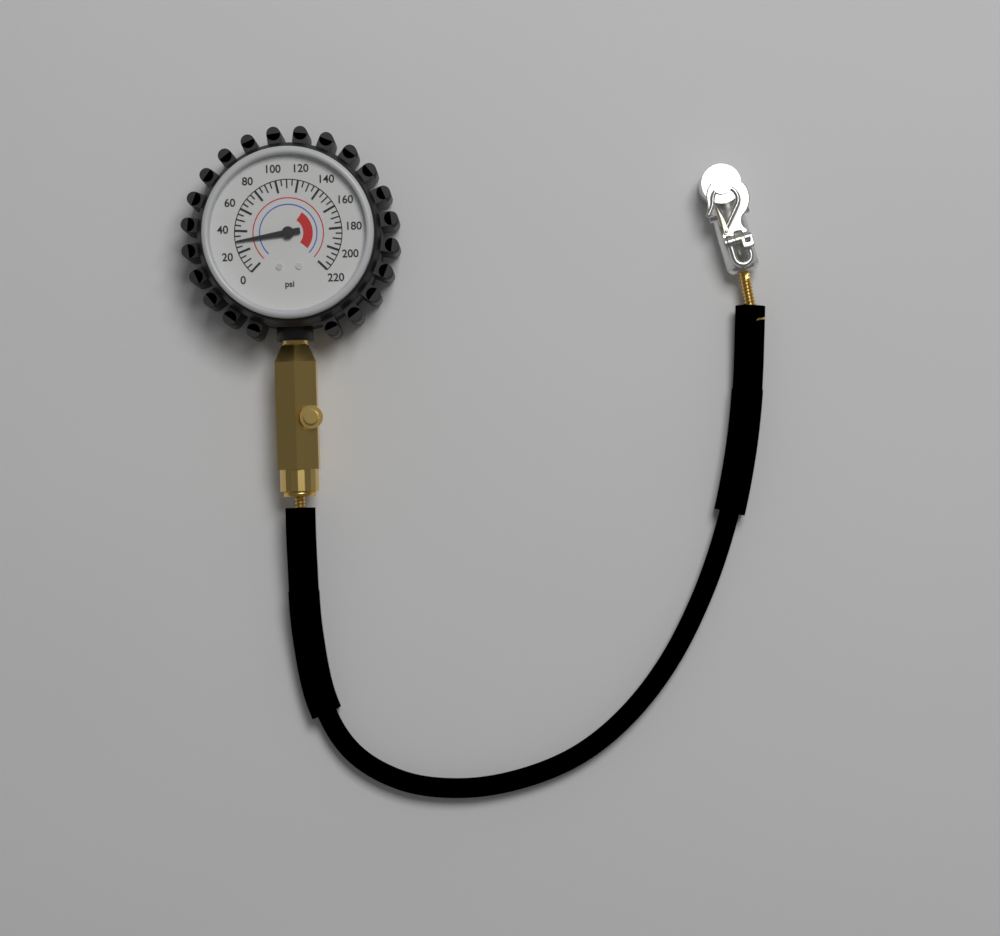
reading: 30 psi
